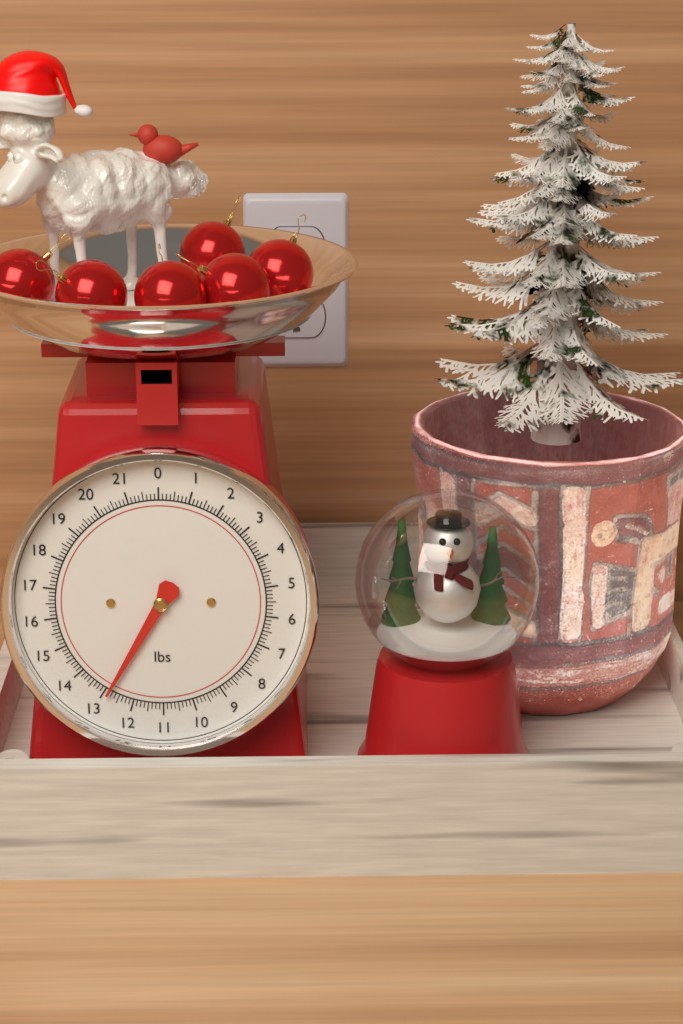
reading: 12.875 lbs
